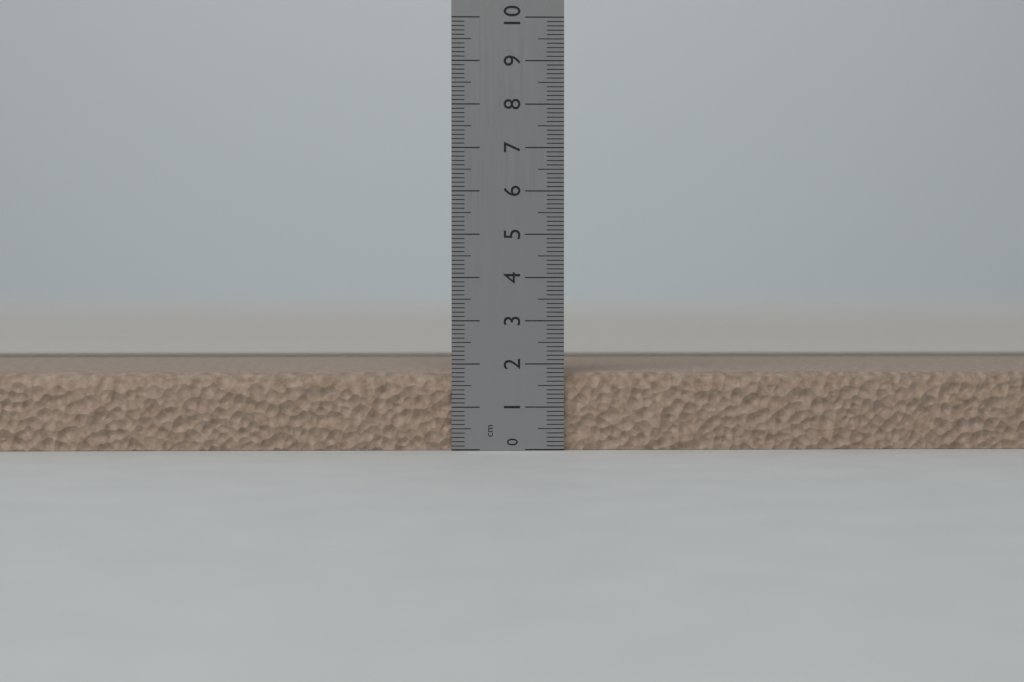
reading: 1.8 cm
